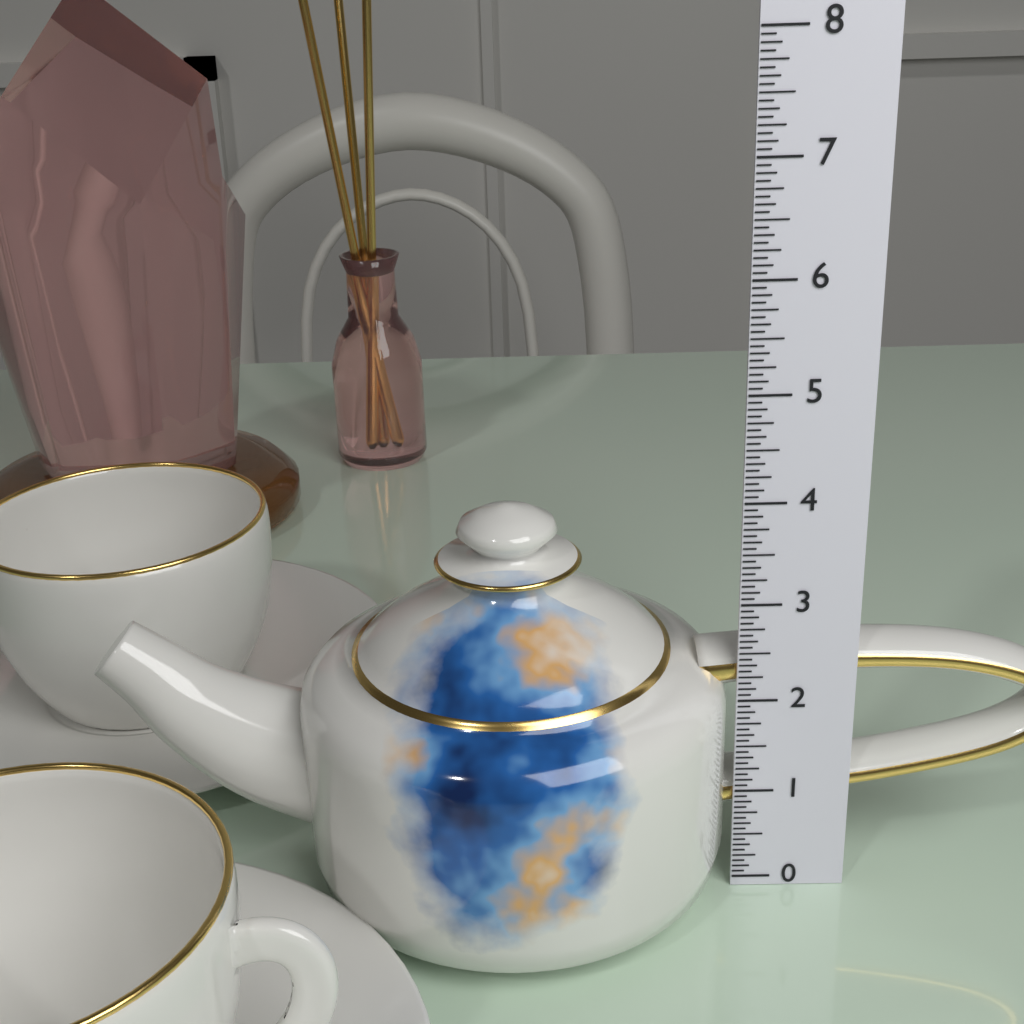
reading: 3.8750 (no unit)
